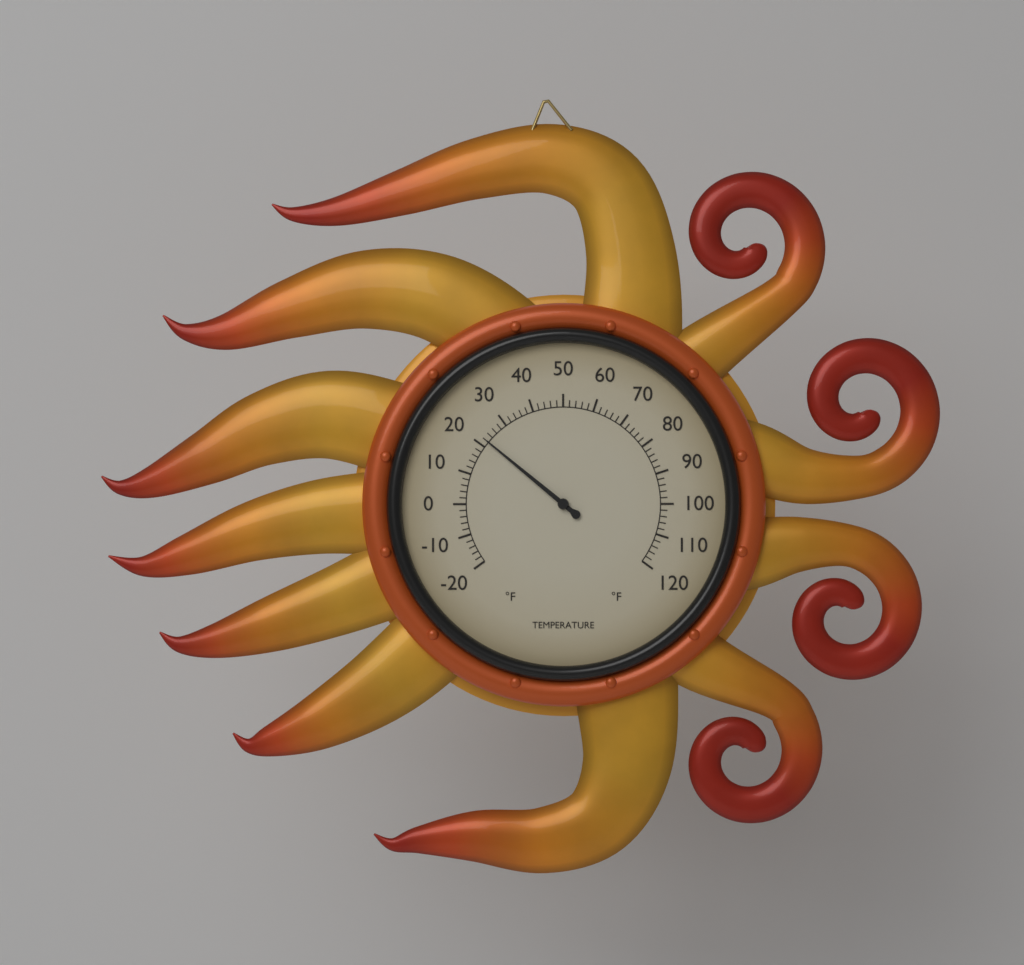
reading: 22 °F
